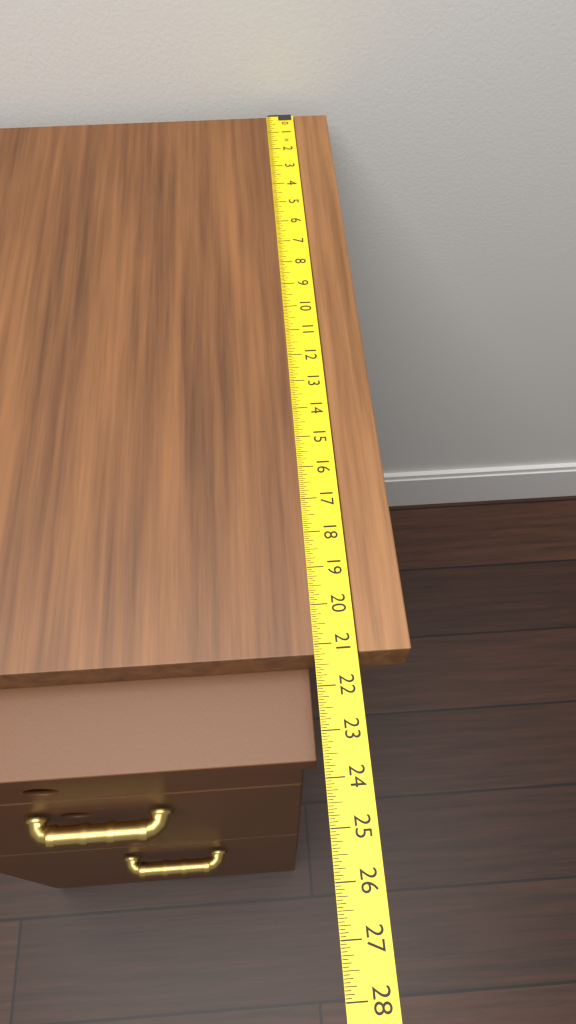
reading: 21.2500 in
